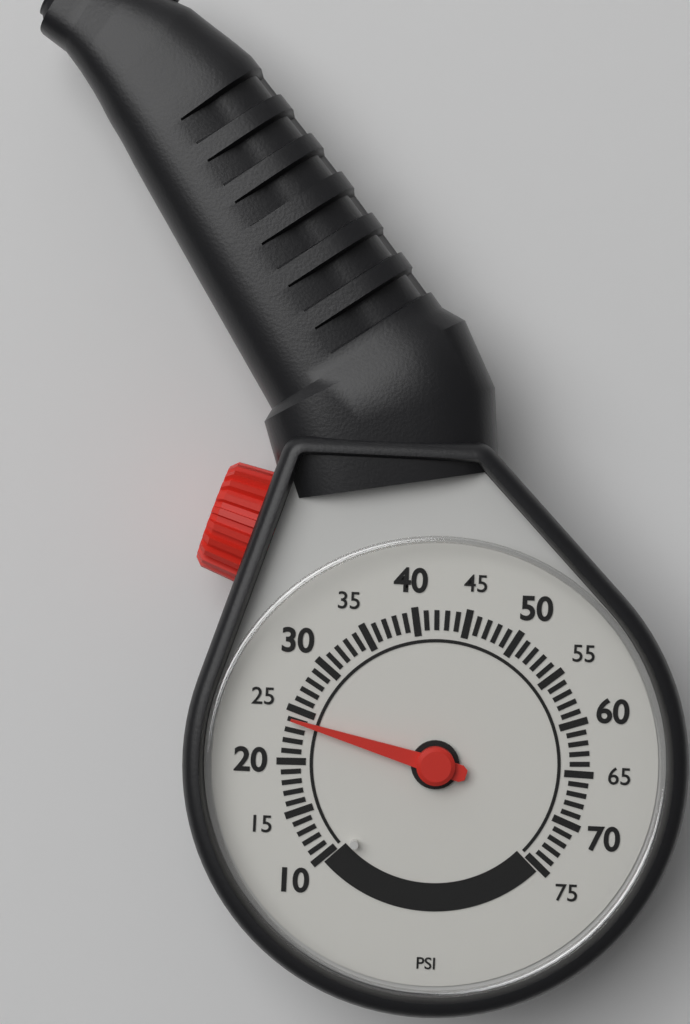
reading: 24 psi
